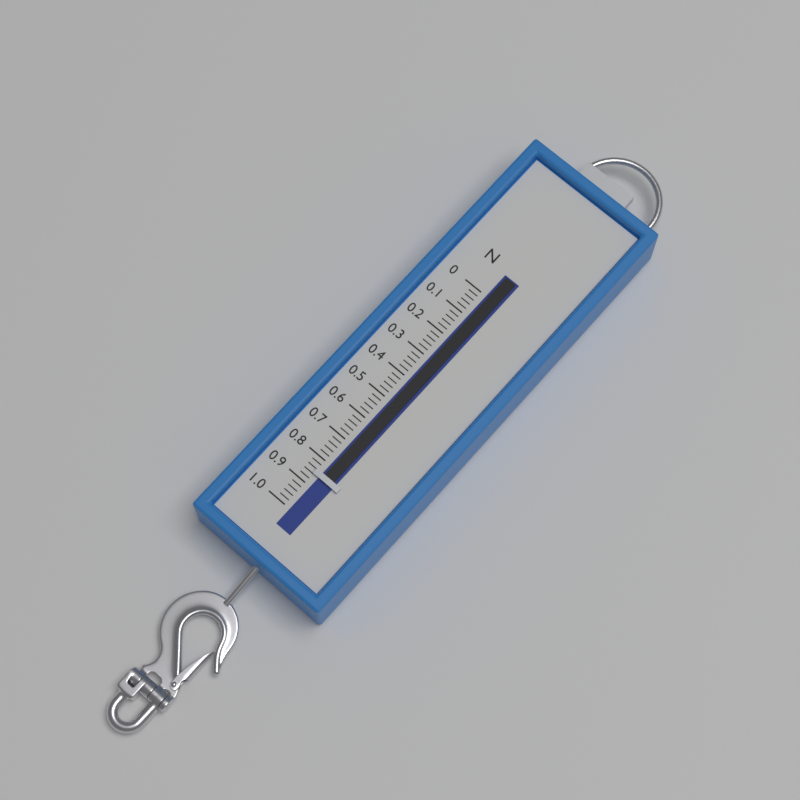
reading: 0.86 N
